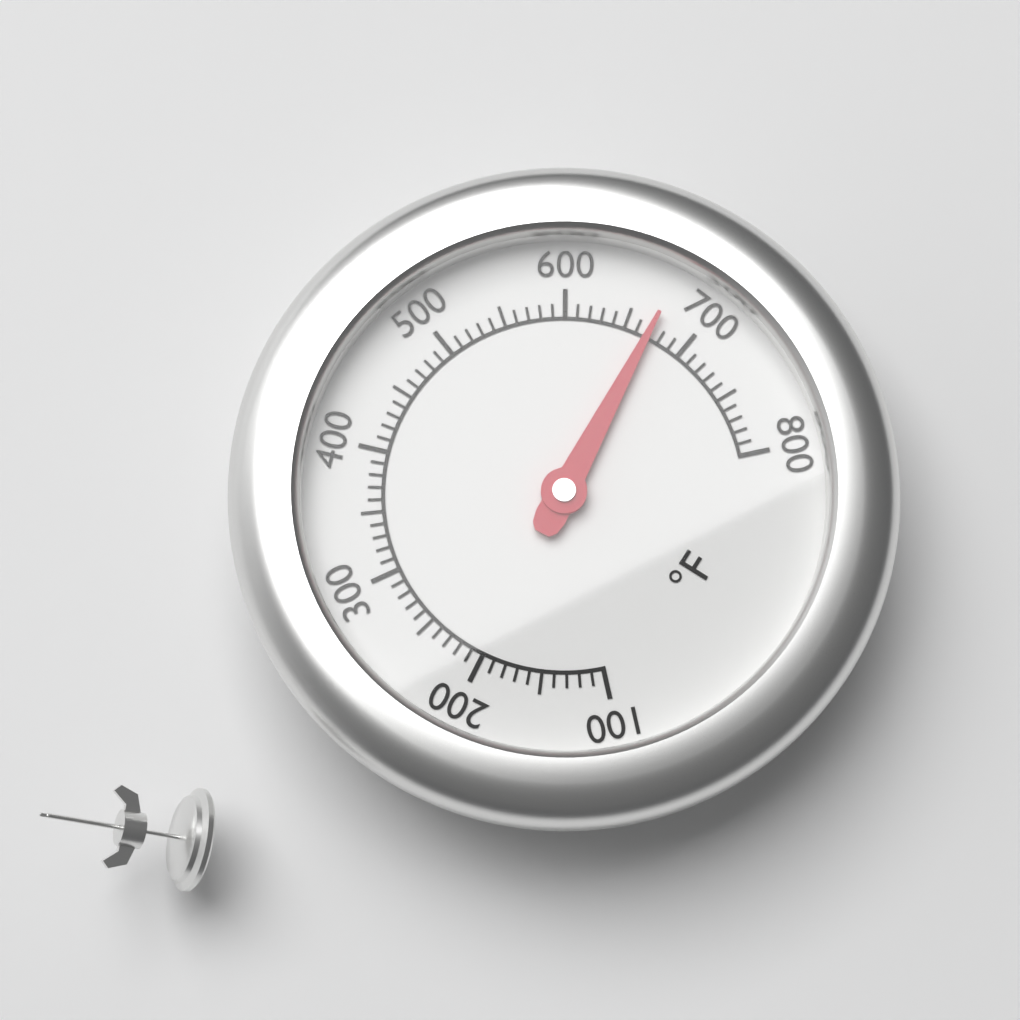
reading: 670 °F
